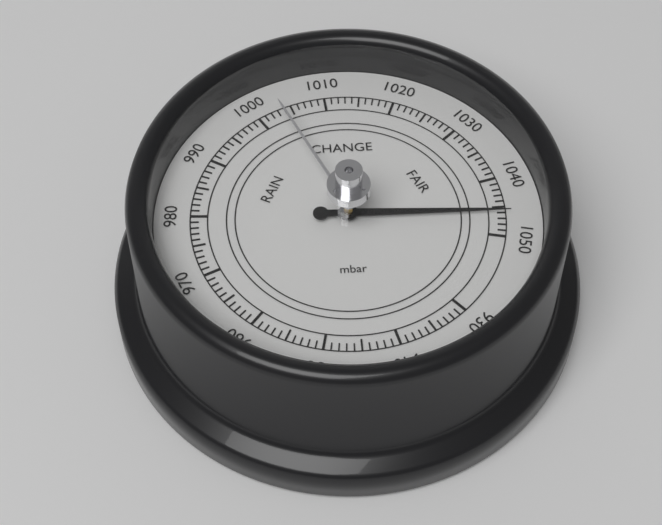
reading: 1046 mbar
